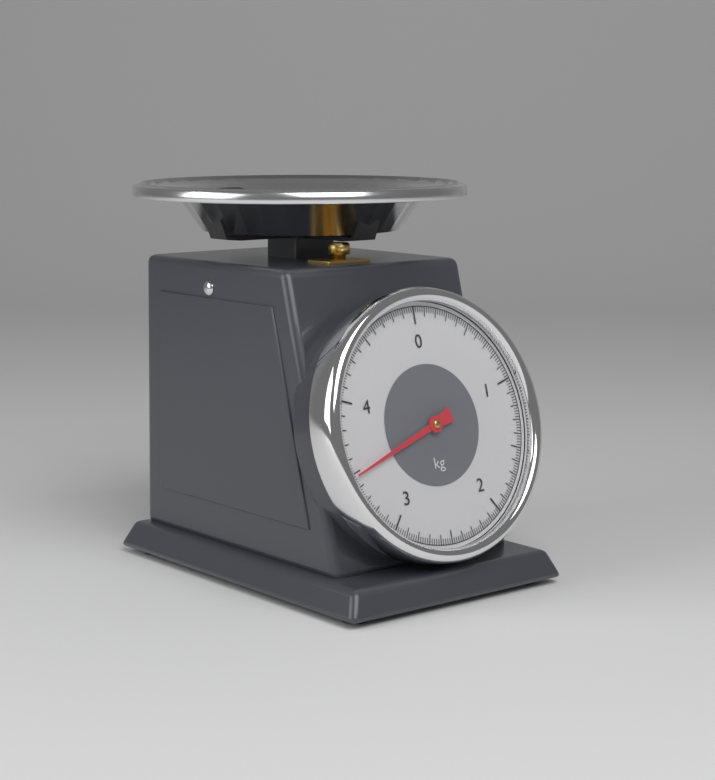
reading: 3.48 kg
